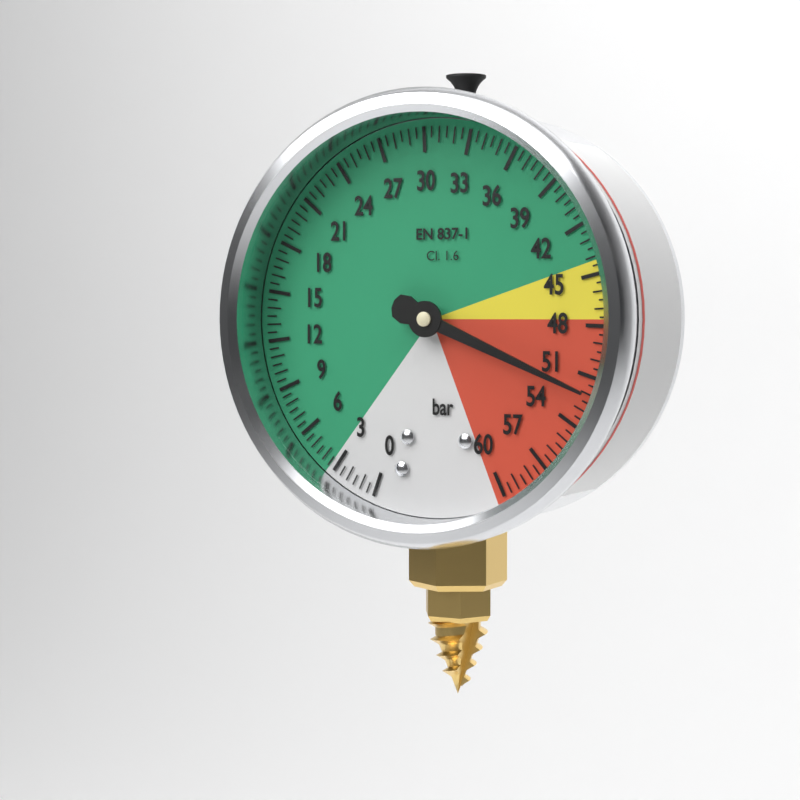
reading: 52.0 bar
